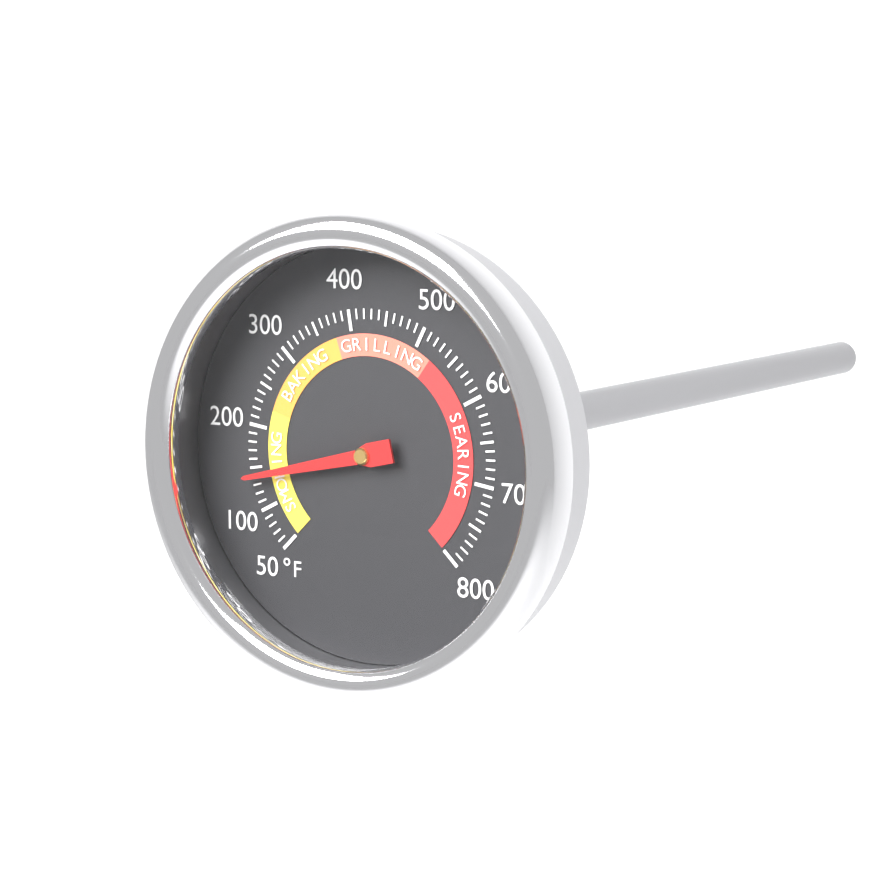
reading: 140 °F
